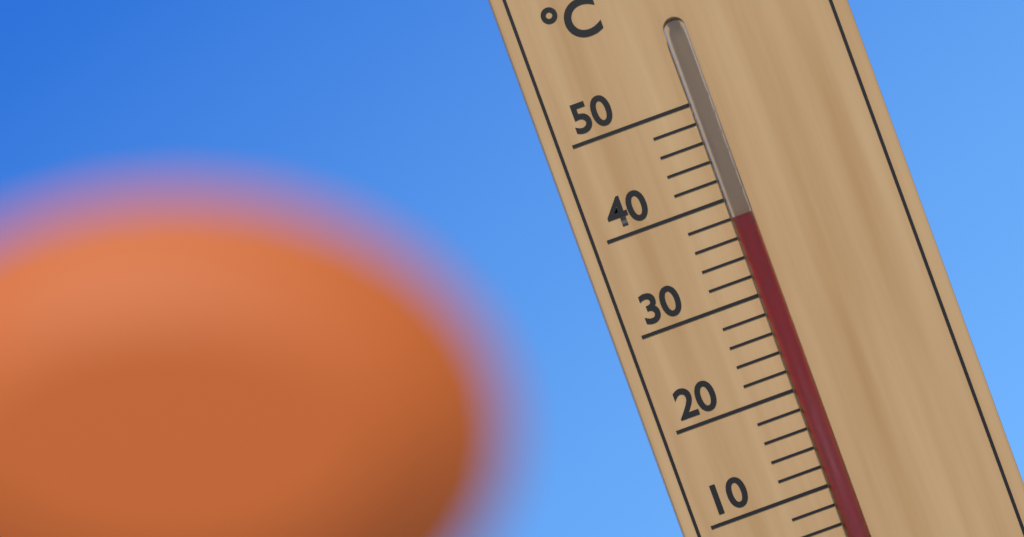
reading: 38 °C
